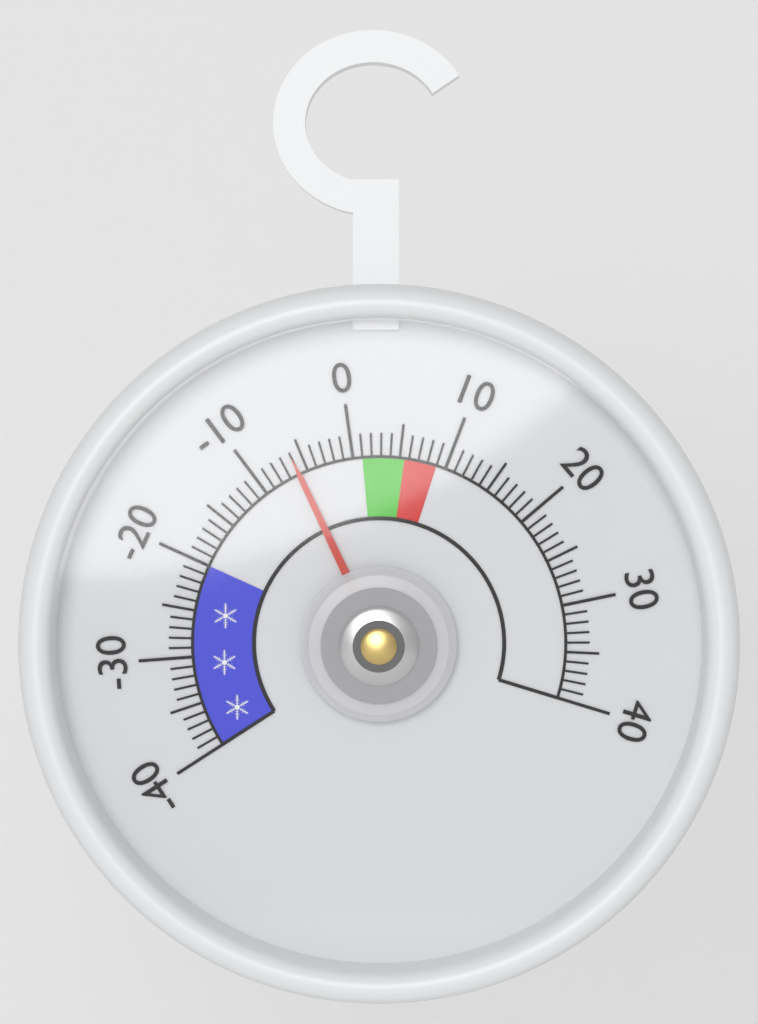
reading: -6 (no unit)
